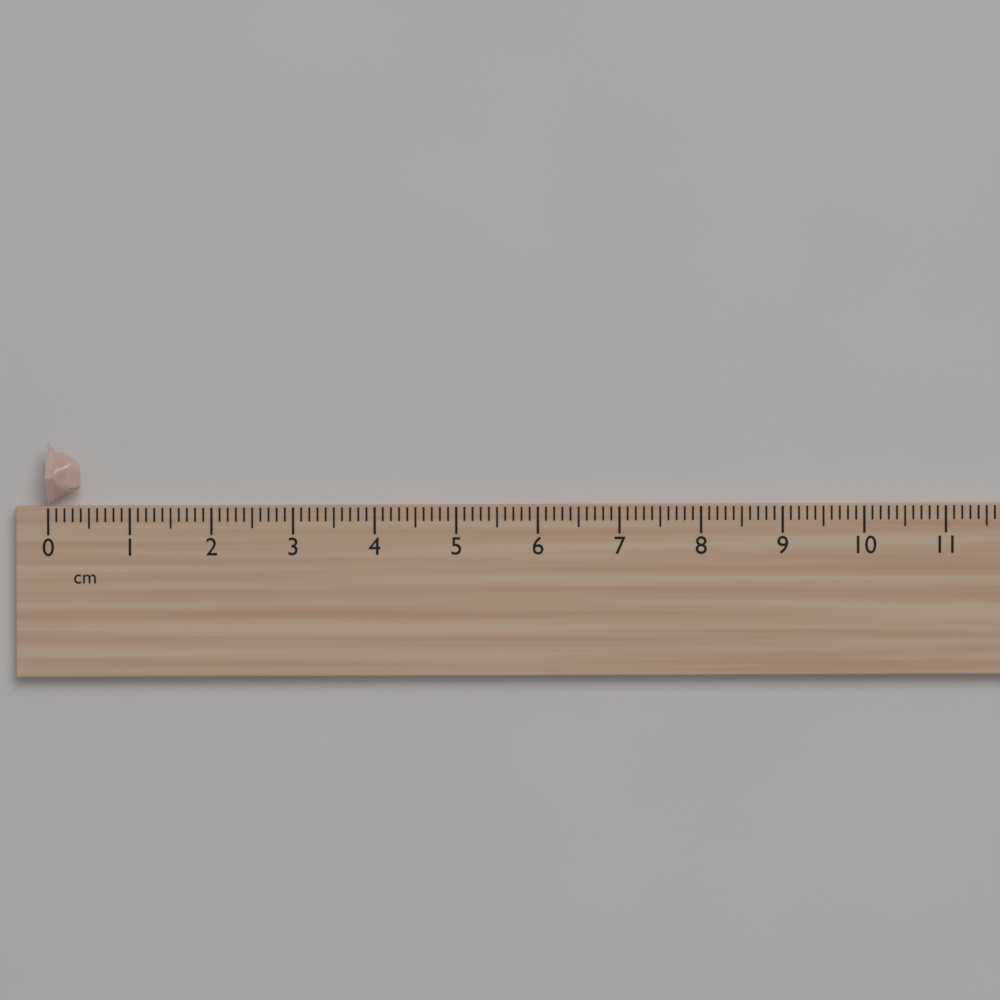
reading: 0.4 cm
